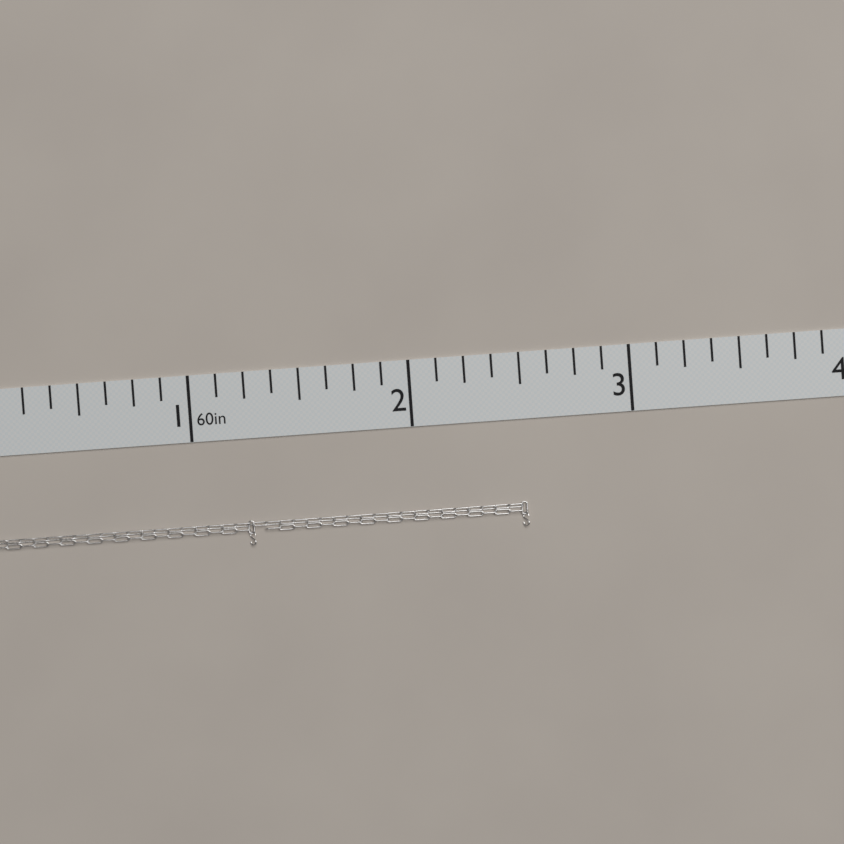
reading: 2.500 in
